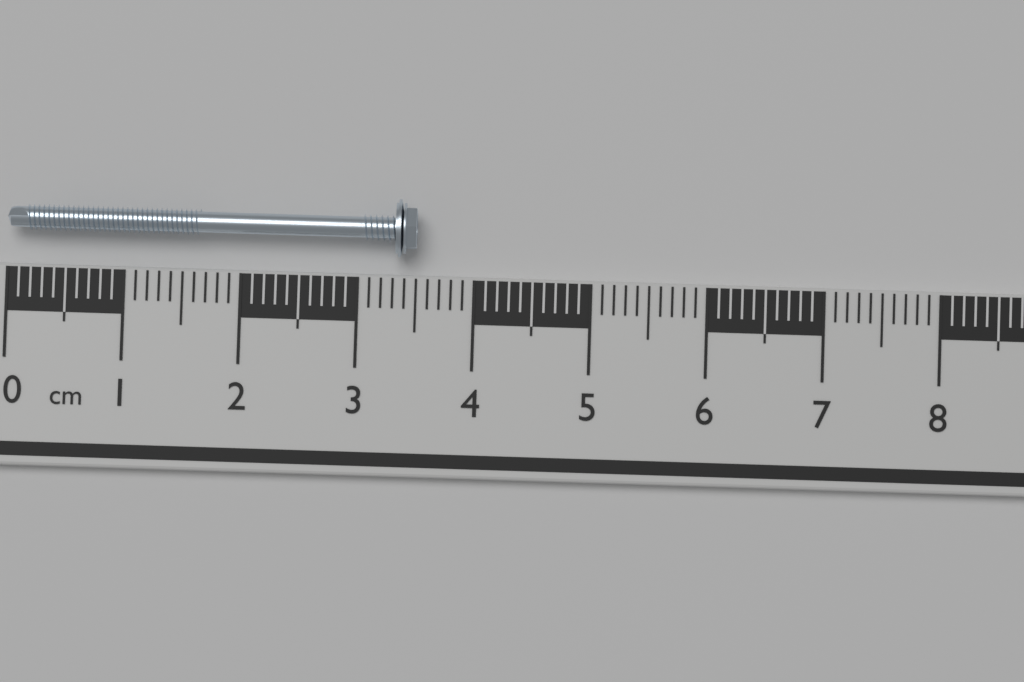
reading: 3.5 cm
